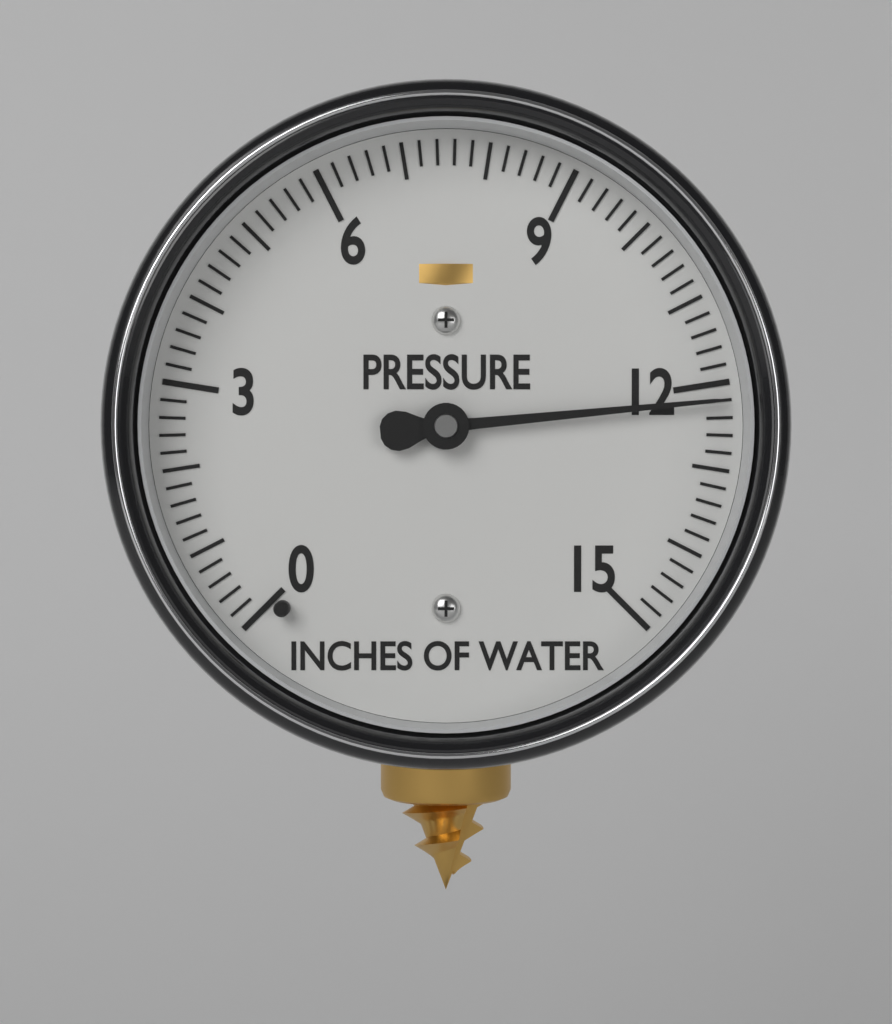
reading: 12.2 inches of water
